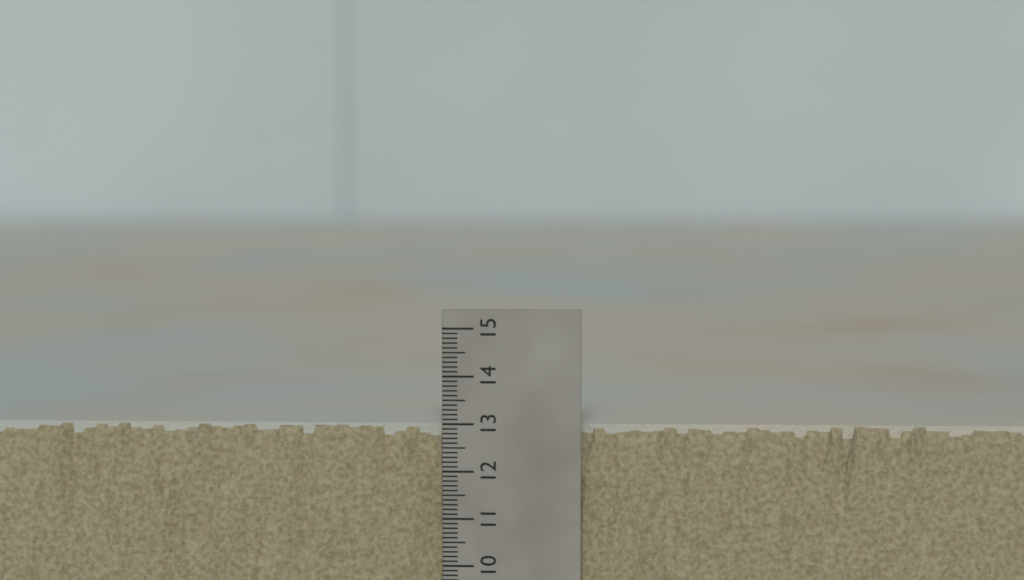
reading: 12.9 (no unit)
